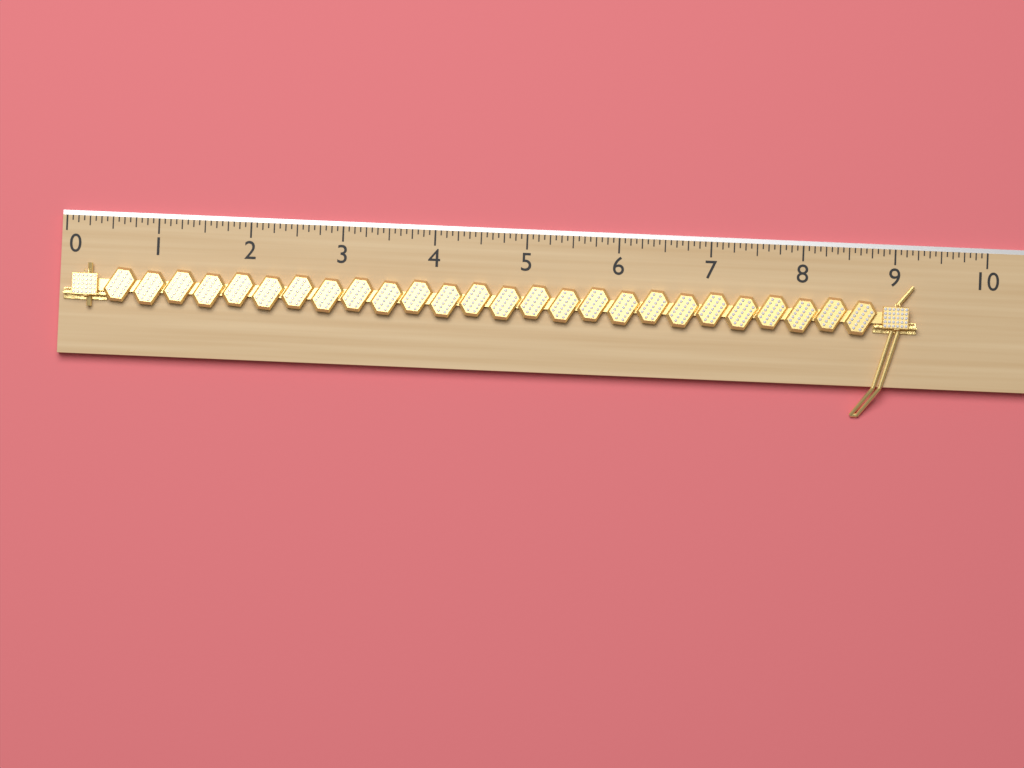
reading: 9.2500 (no unit)
